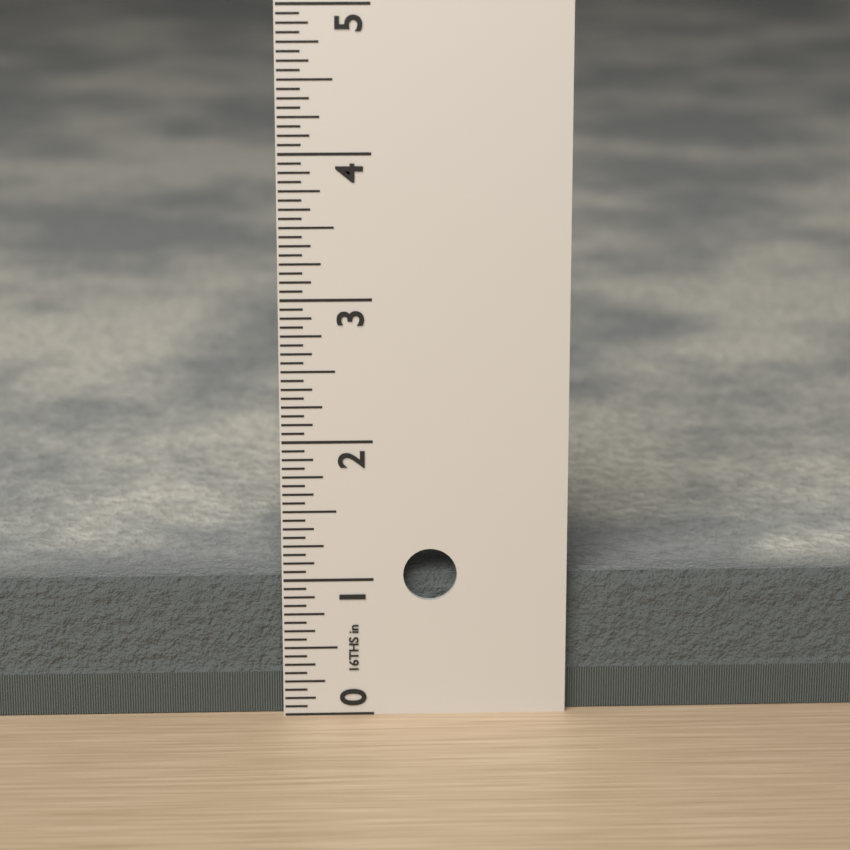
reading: 1.0000 in
